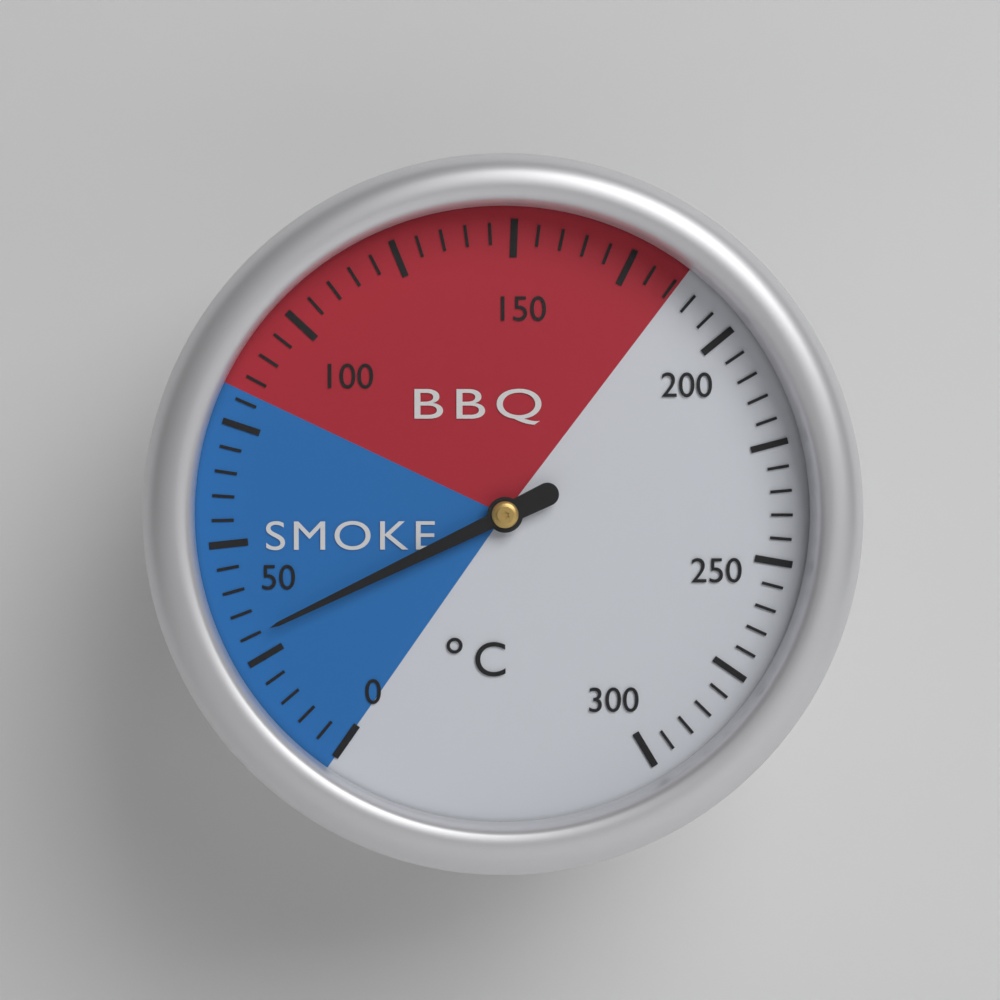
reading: 30 °C
